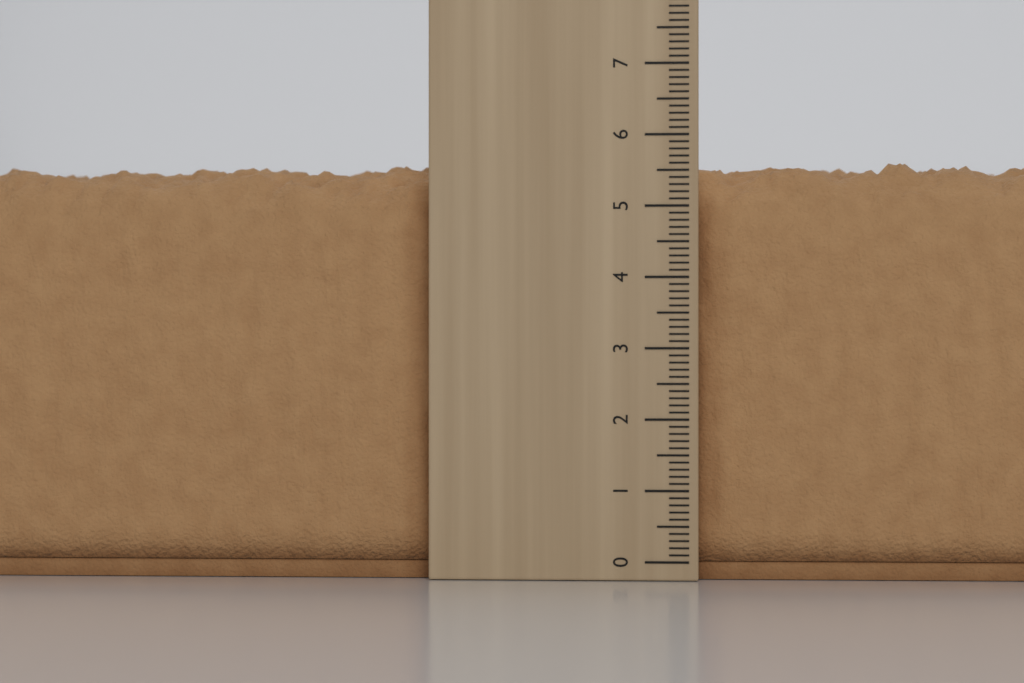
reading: 5.7 cm
